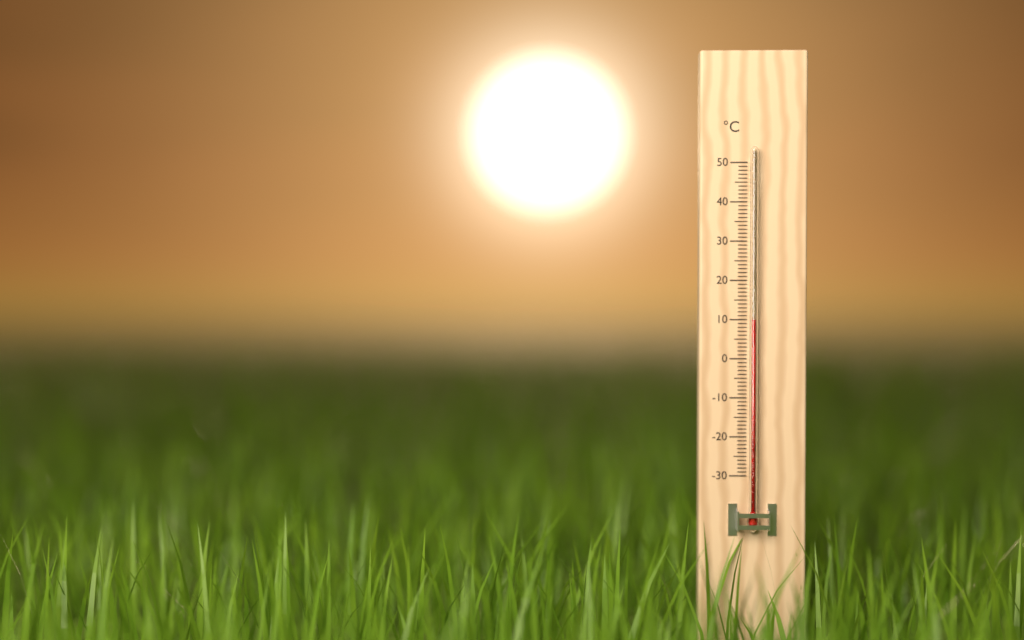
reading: 10 °C
